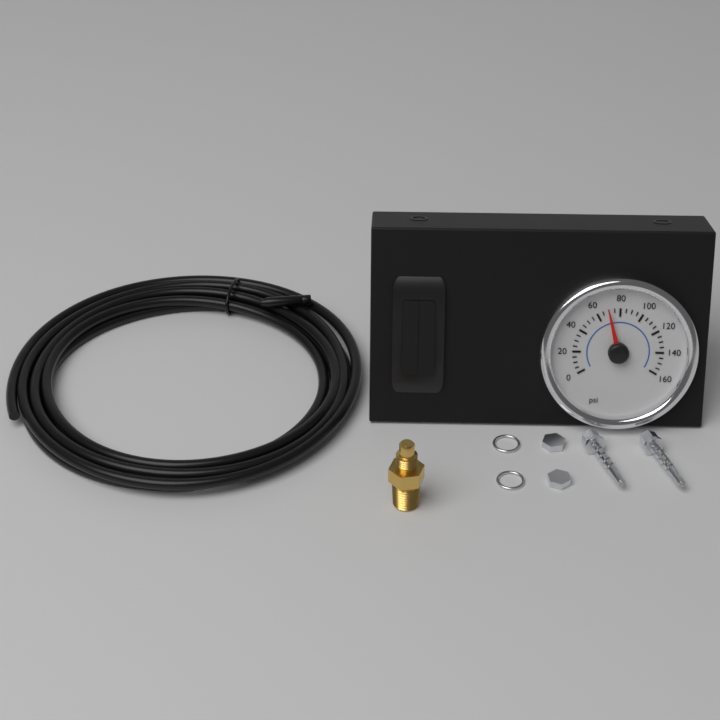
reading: 70 psi
